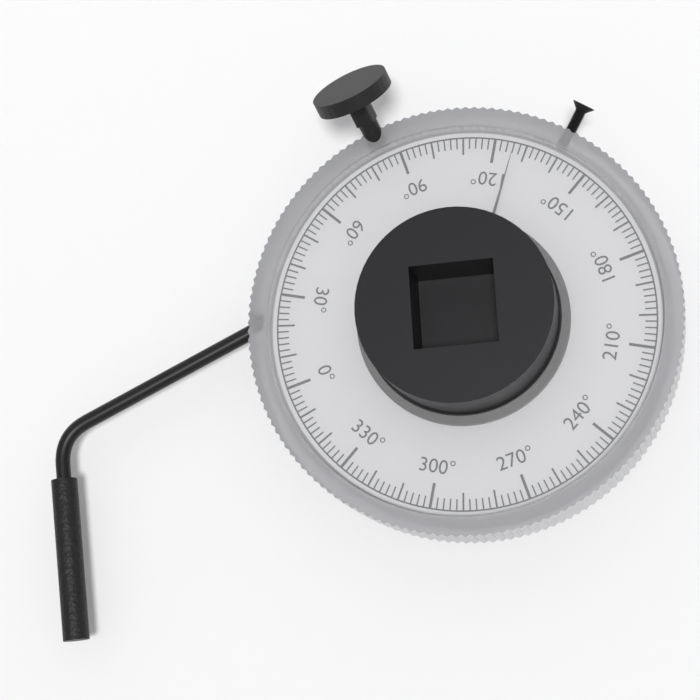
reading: 126 °
